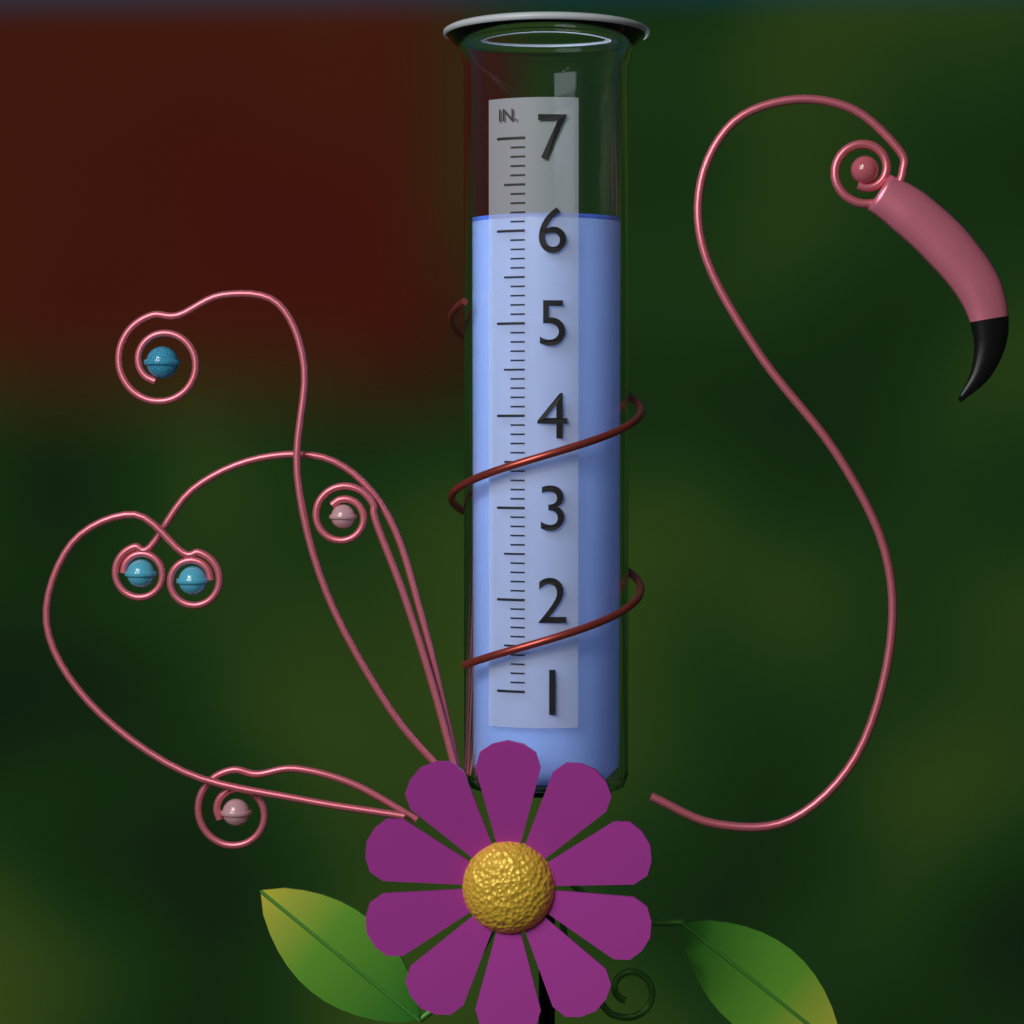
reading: 6.2 in
